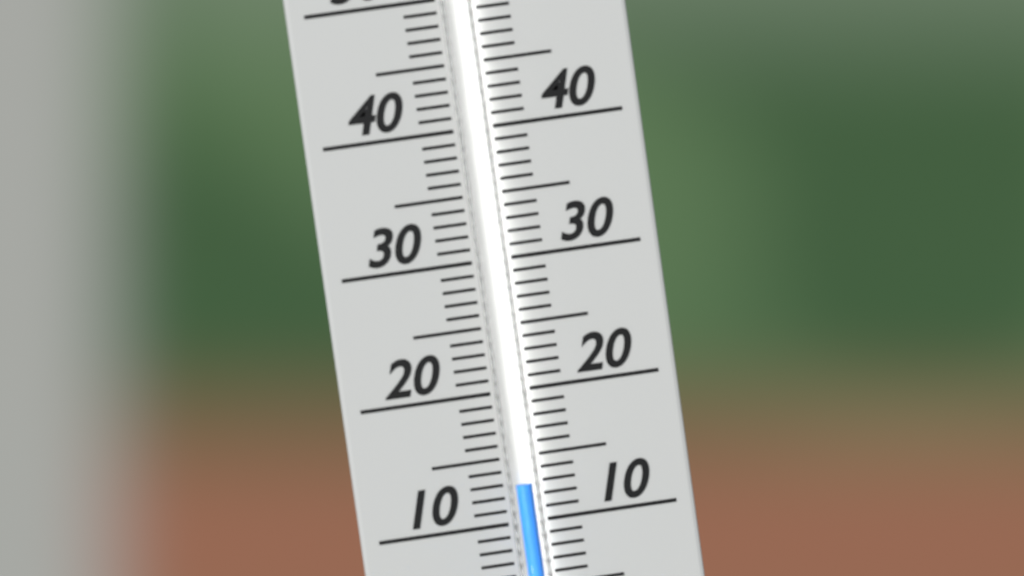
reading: 13 (no unit)
